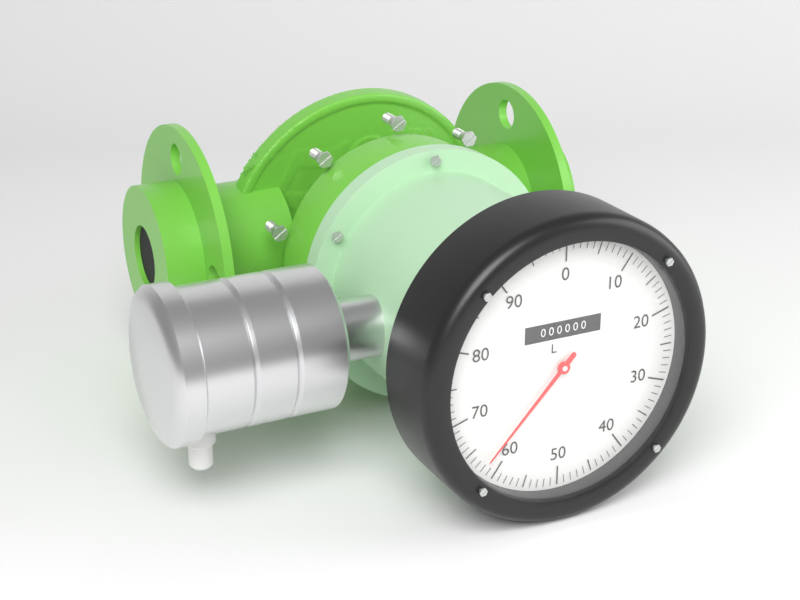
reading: 62 L
